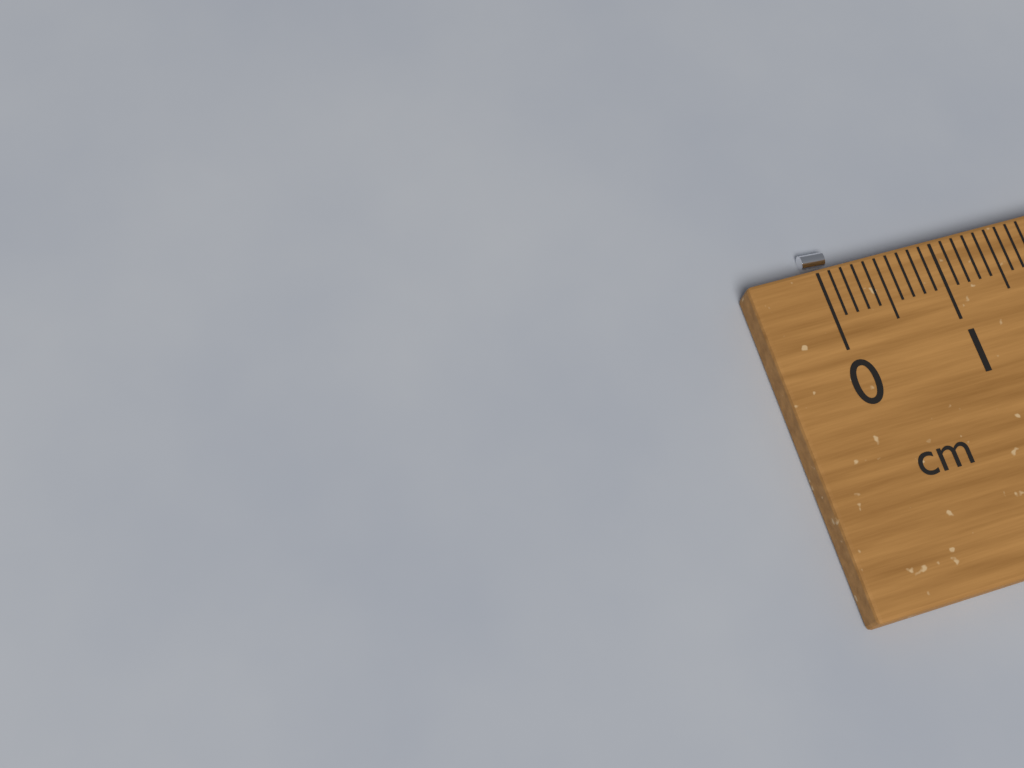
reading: 0.2 cm
